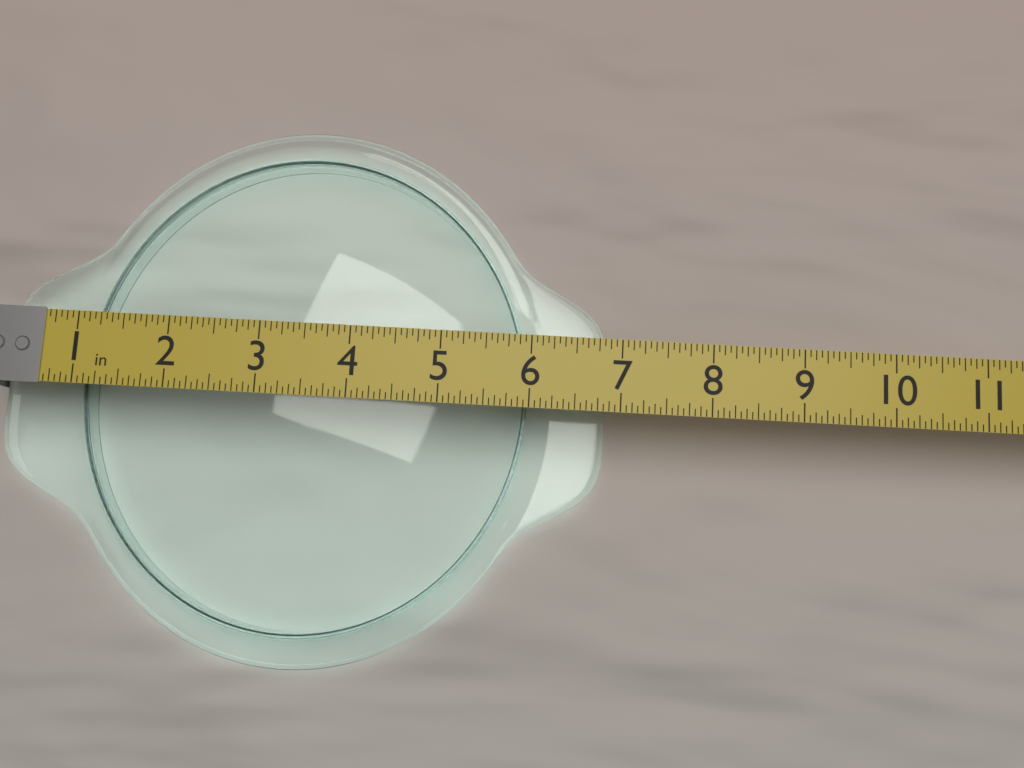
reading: 6.8750 in
